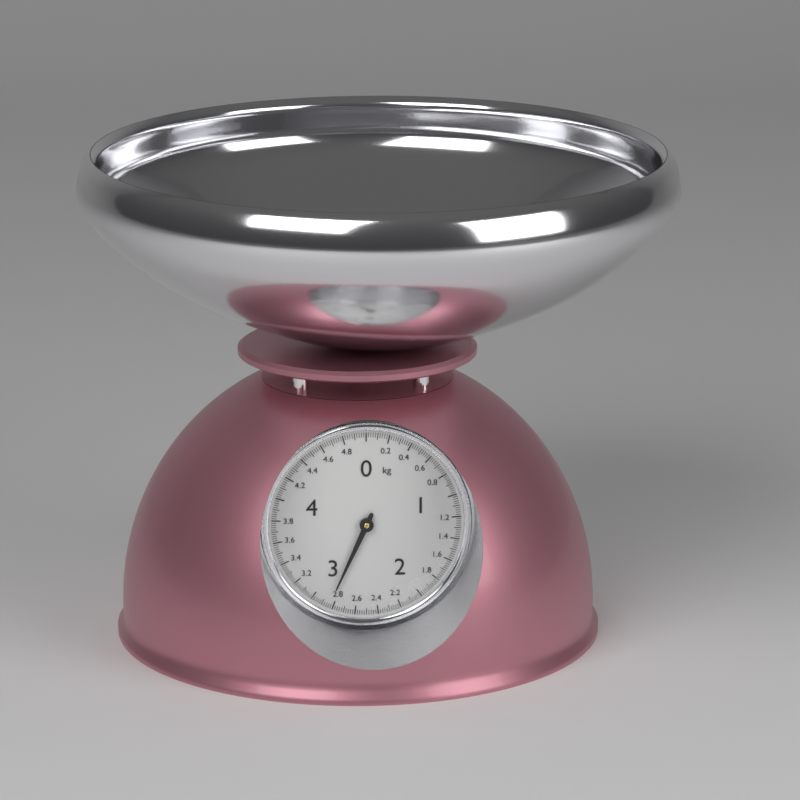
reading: 2.84 kg
